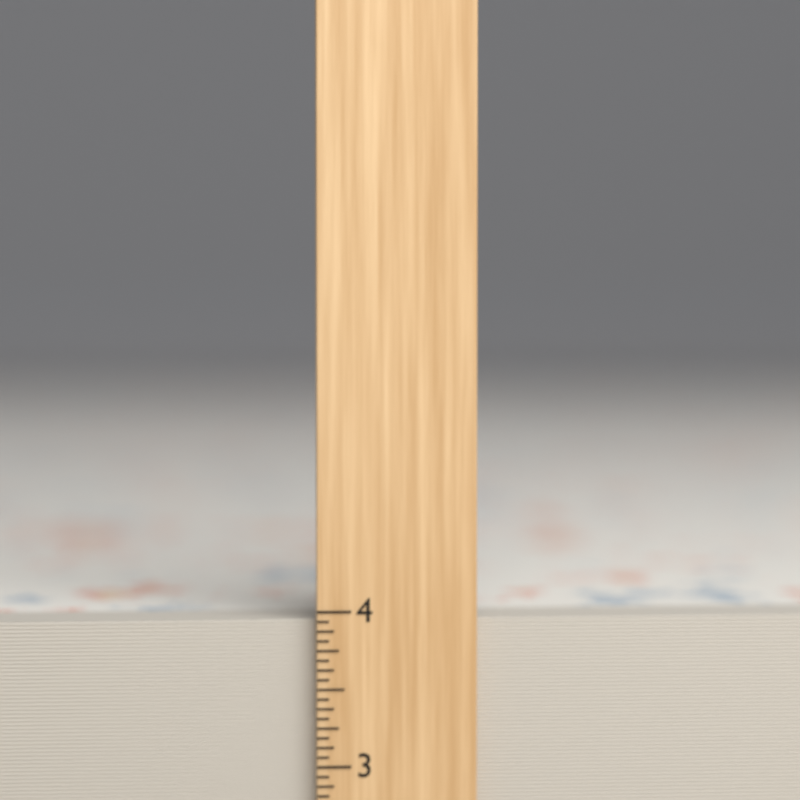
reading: 3.9375 inch
